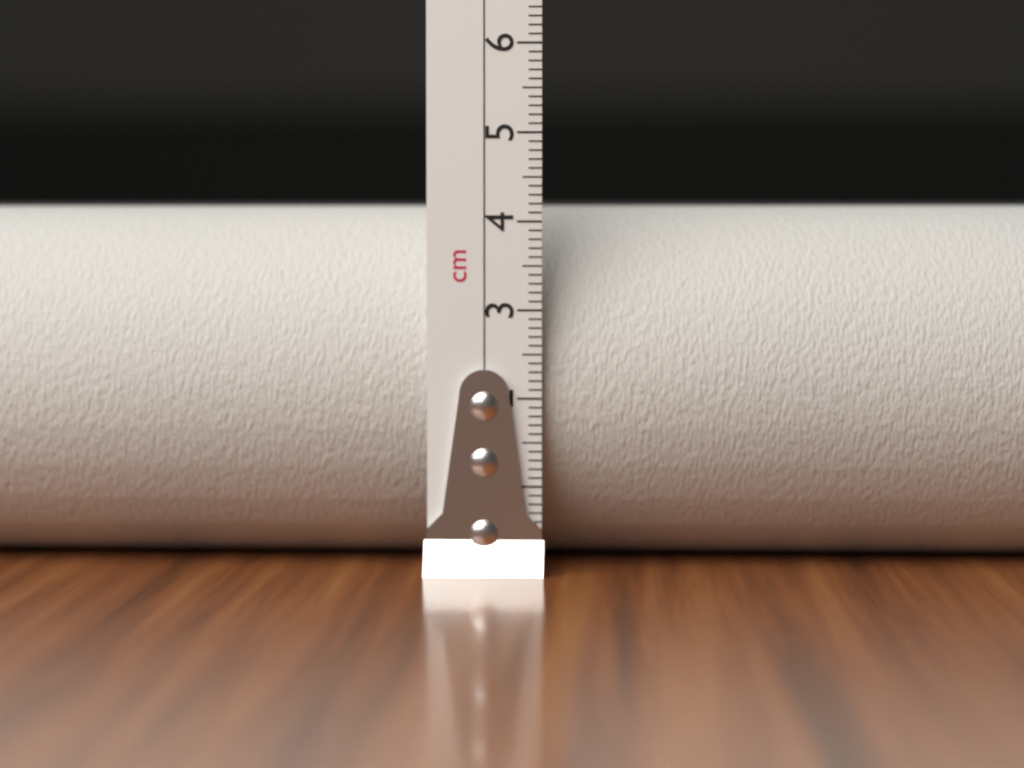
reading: 4.2 cm
